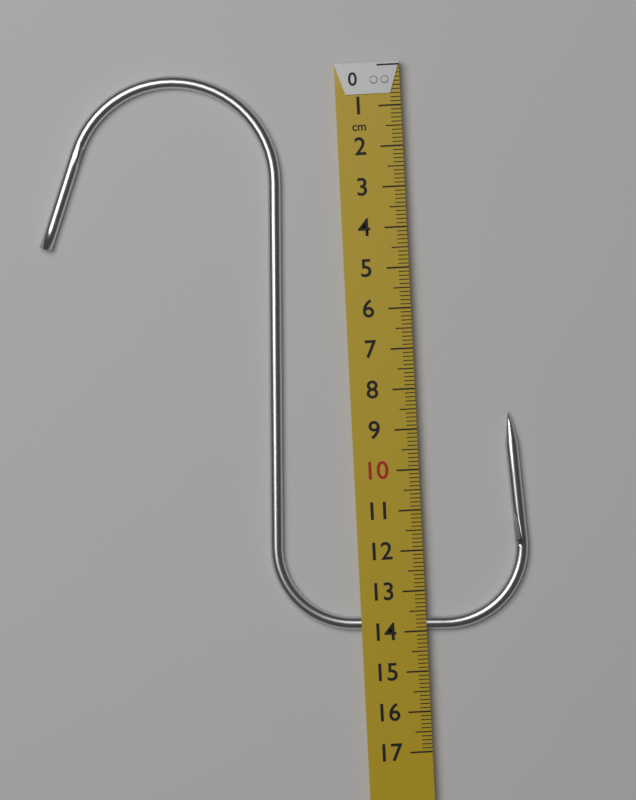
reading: 14.0 cm
